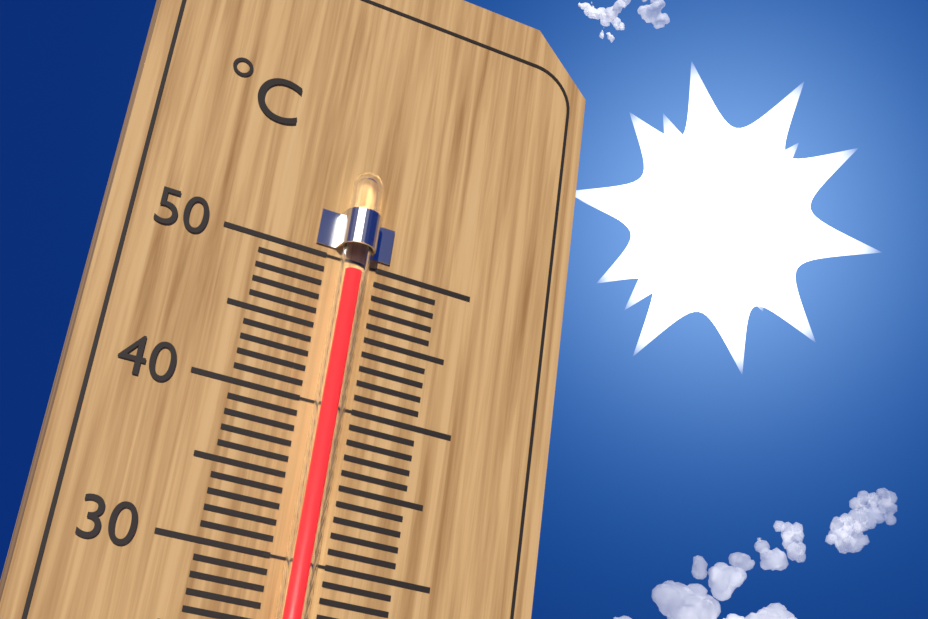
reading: 49 °C
